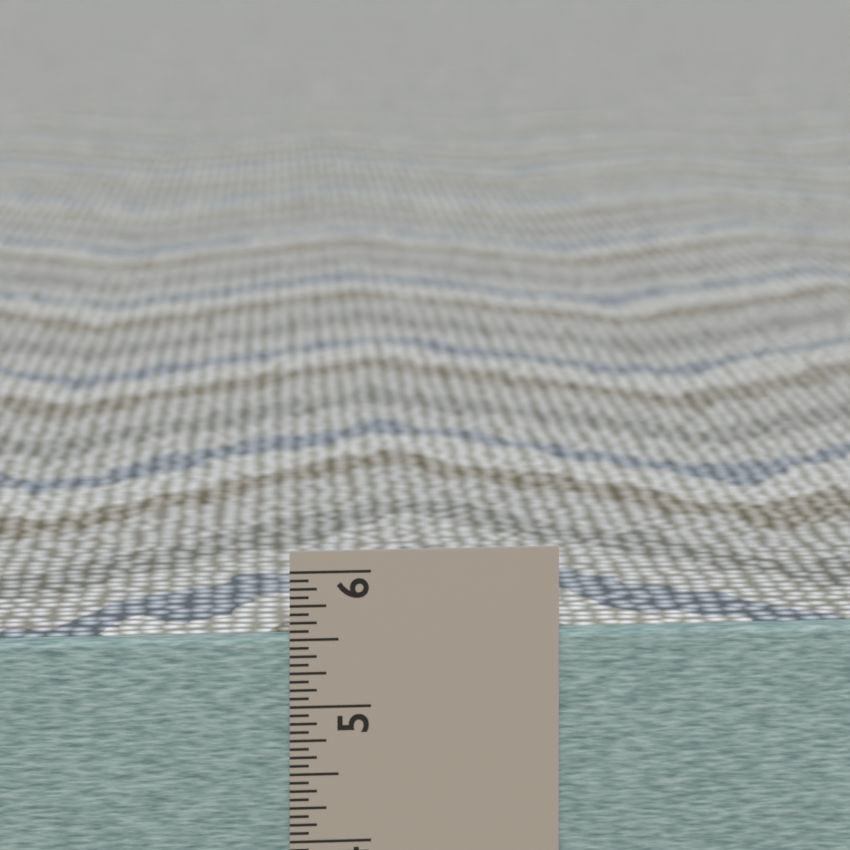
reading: 5.5000 in
